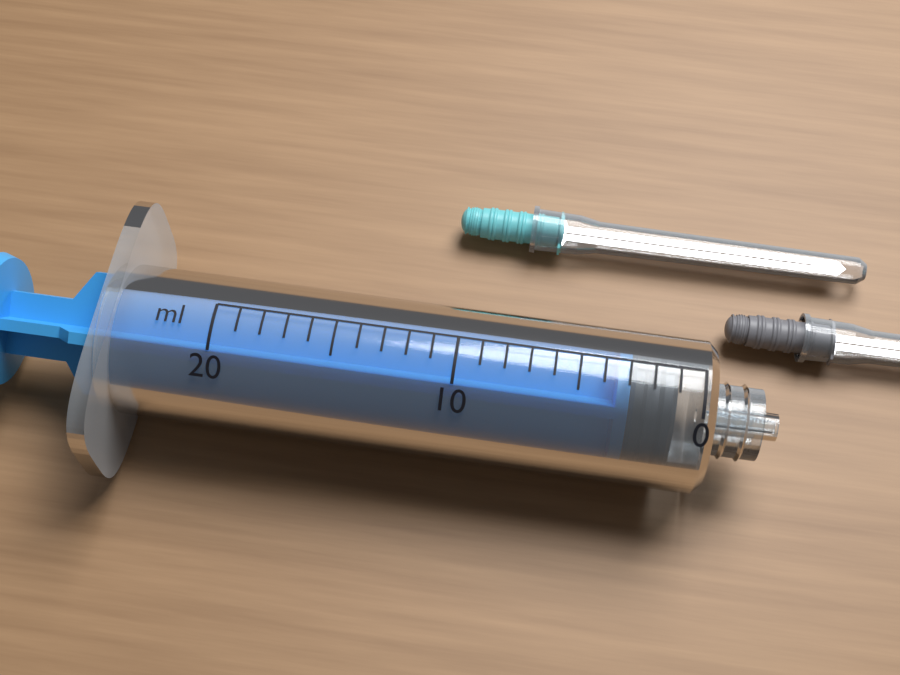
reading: 1 ml
